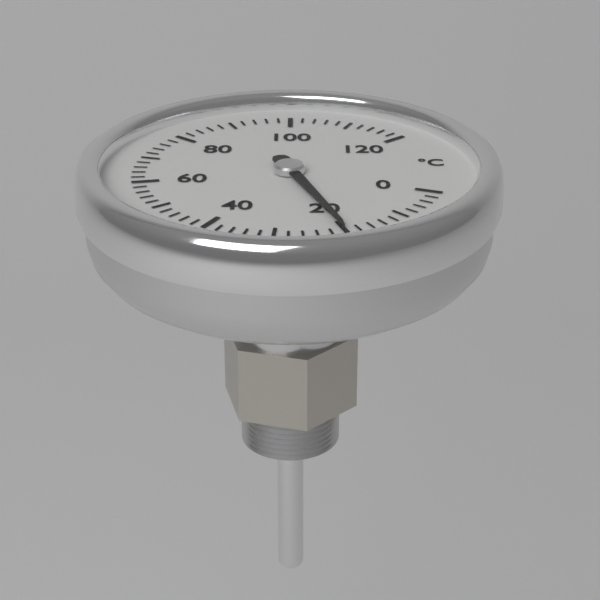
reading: 20 °C
